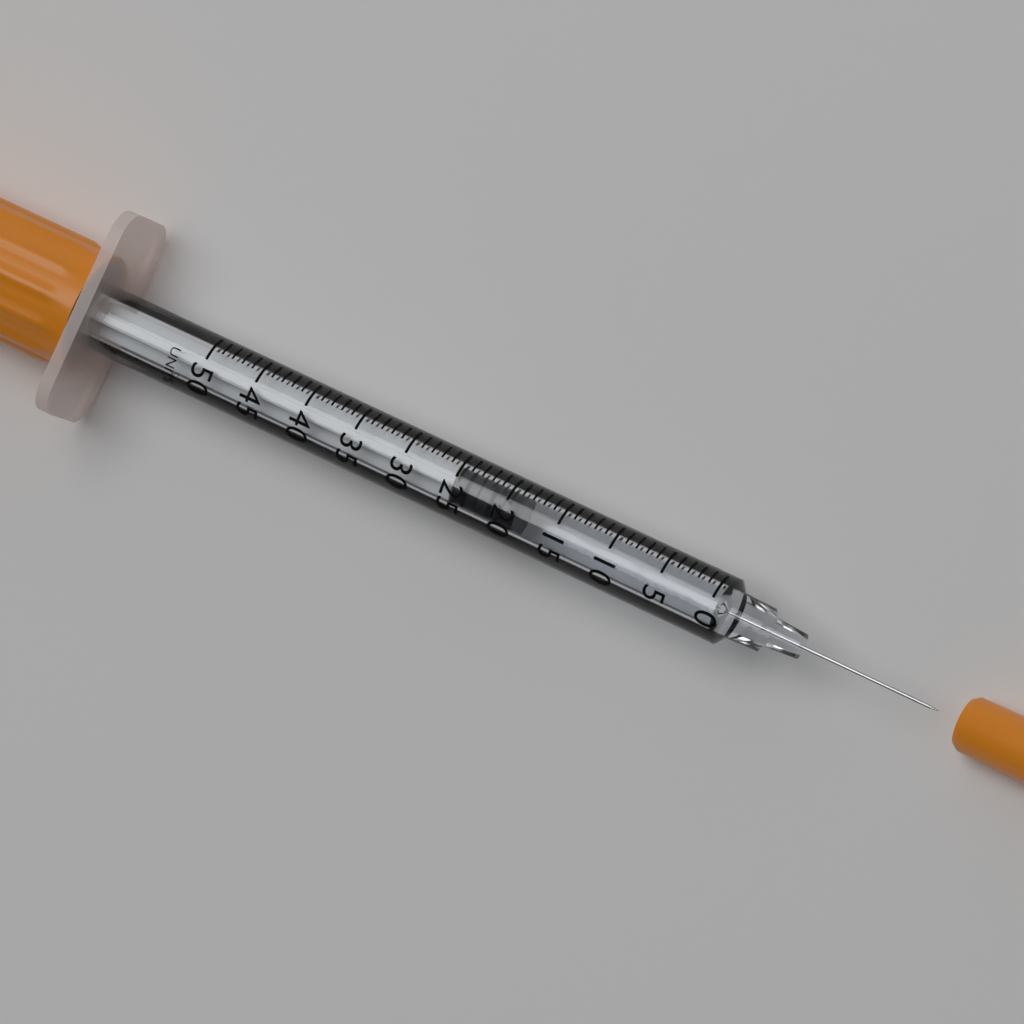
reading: 19 UNITS
